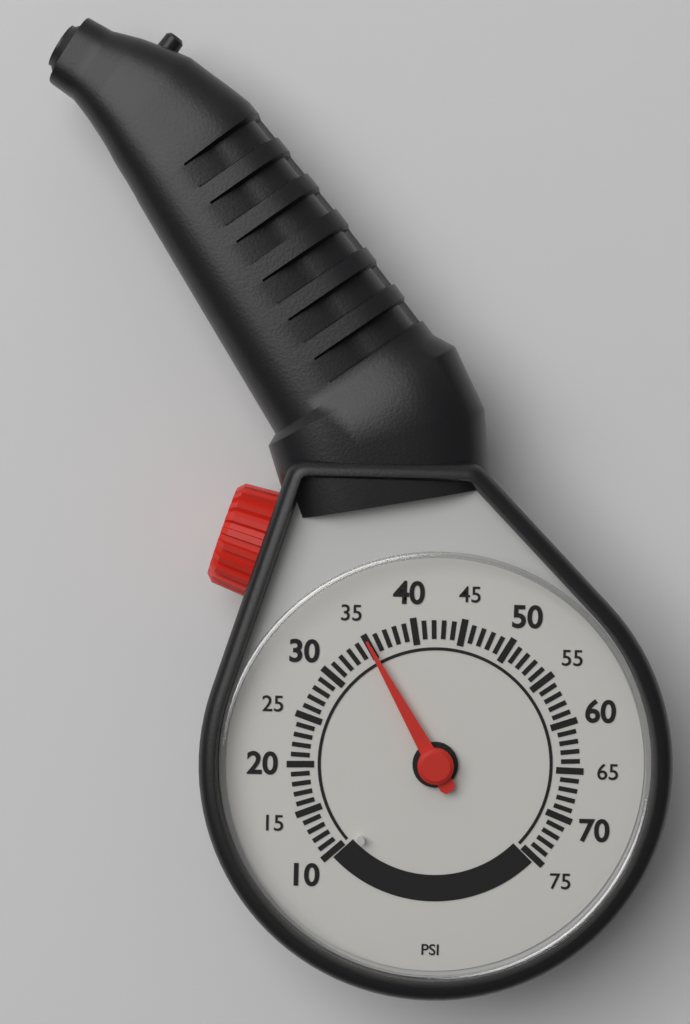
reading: 35 psi
